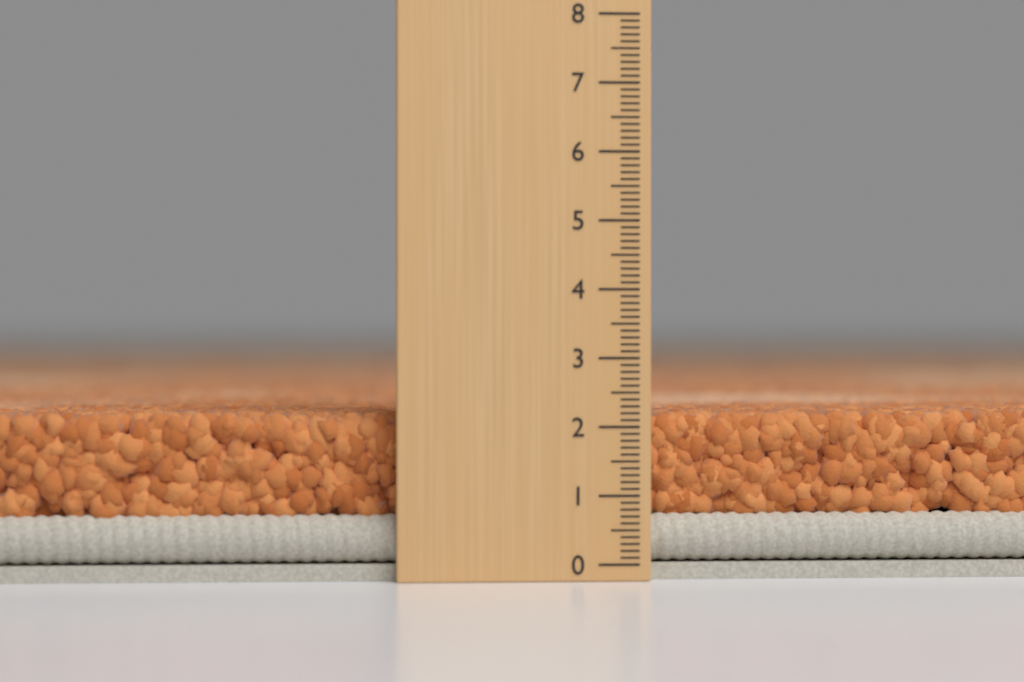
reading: 2.2 (no unit)
